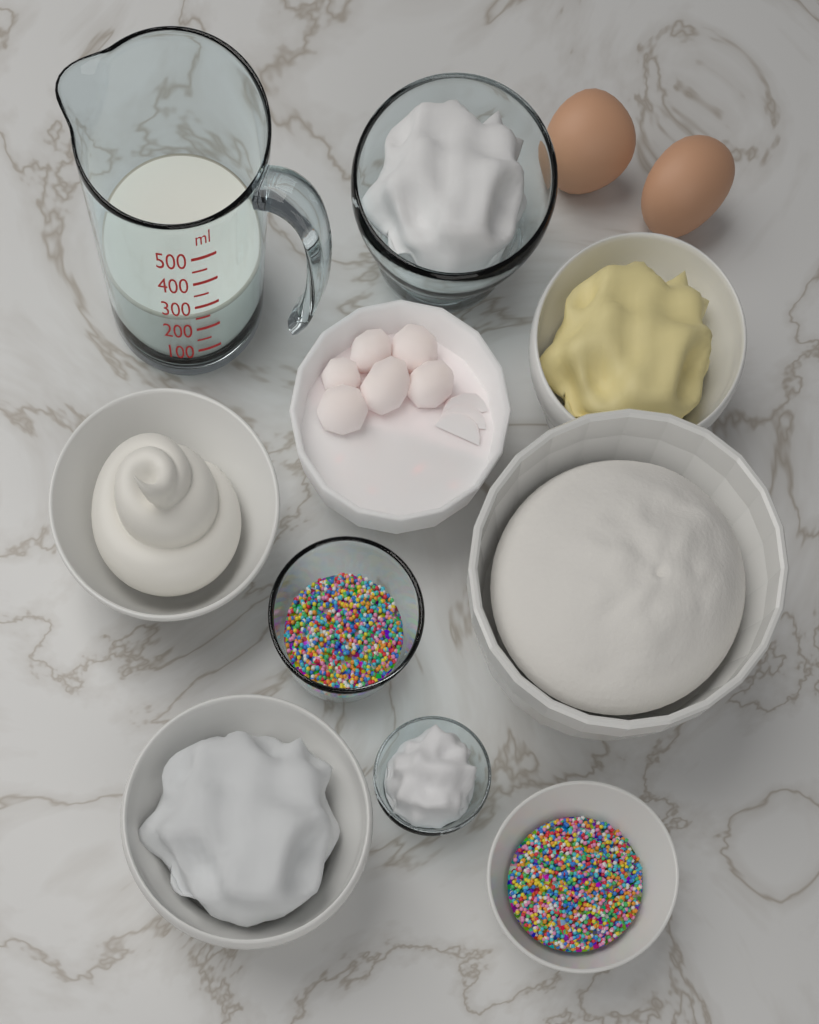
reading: 250 ml
